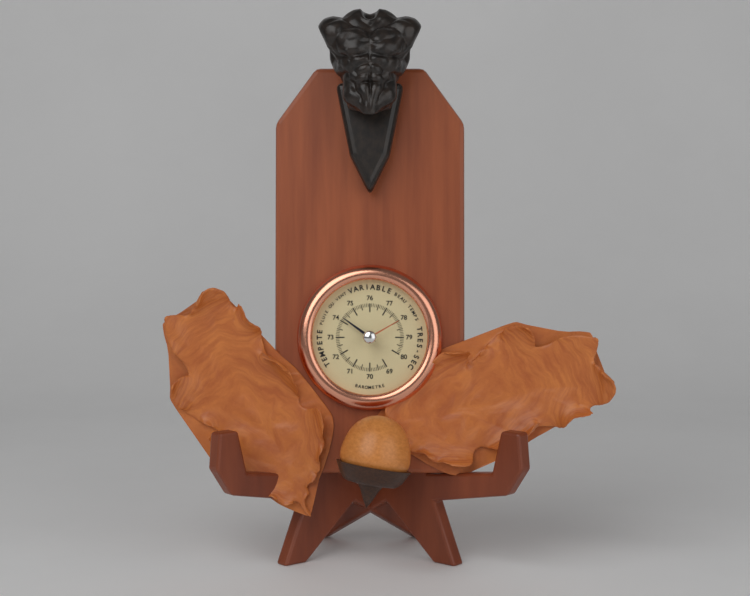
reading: 74.2 (no unit)
